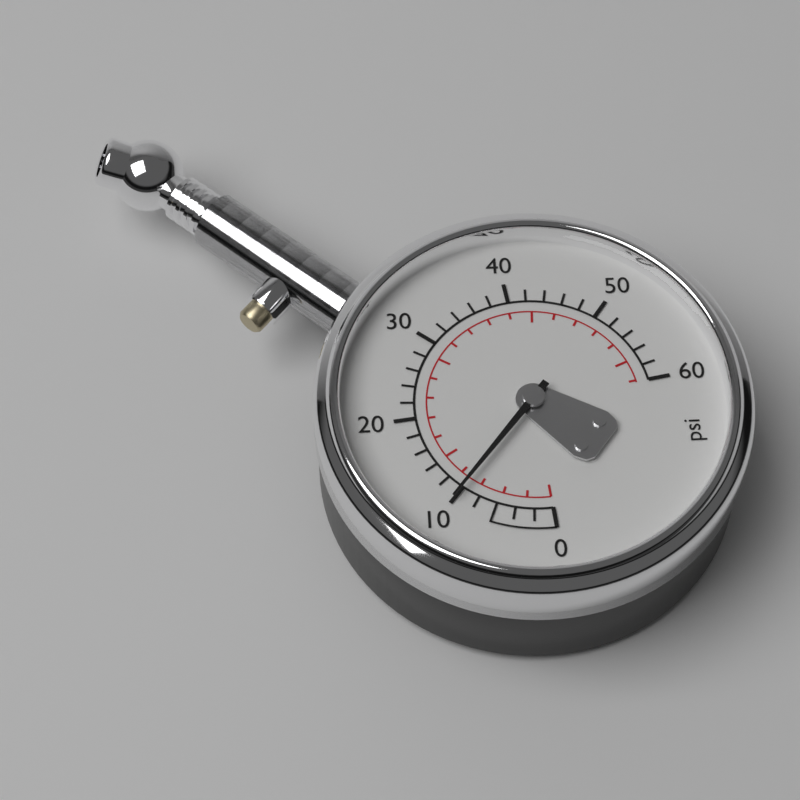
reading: 10 psi
